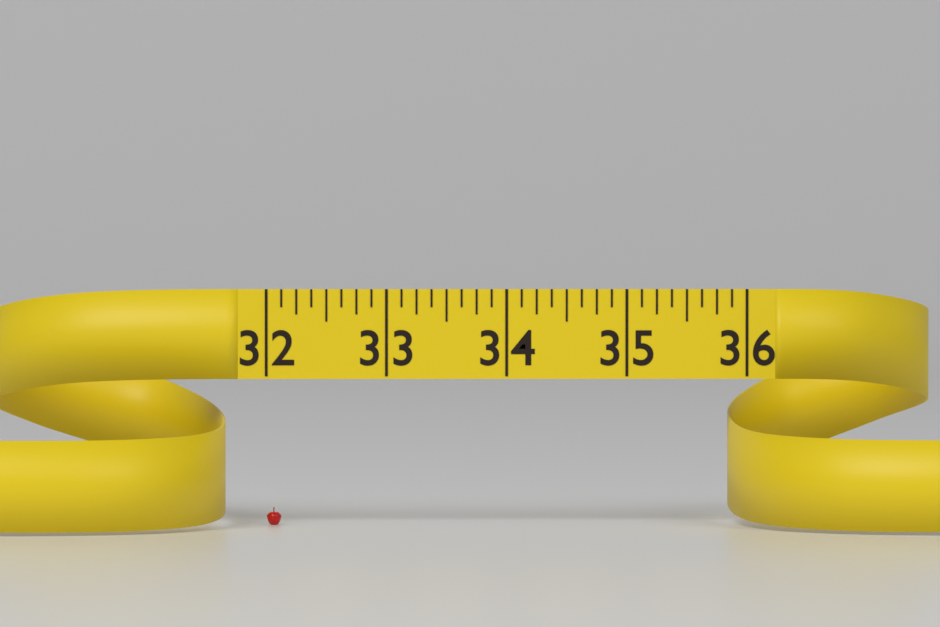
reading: 32.125 (no unit)
